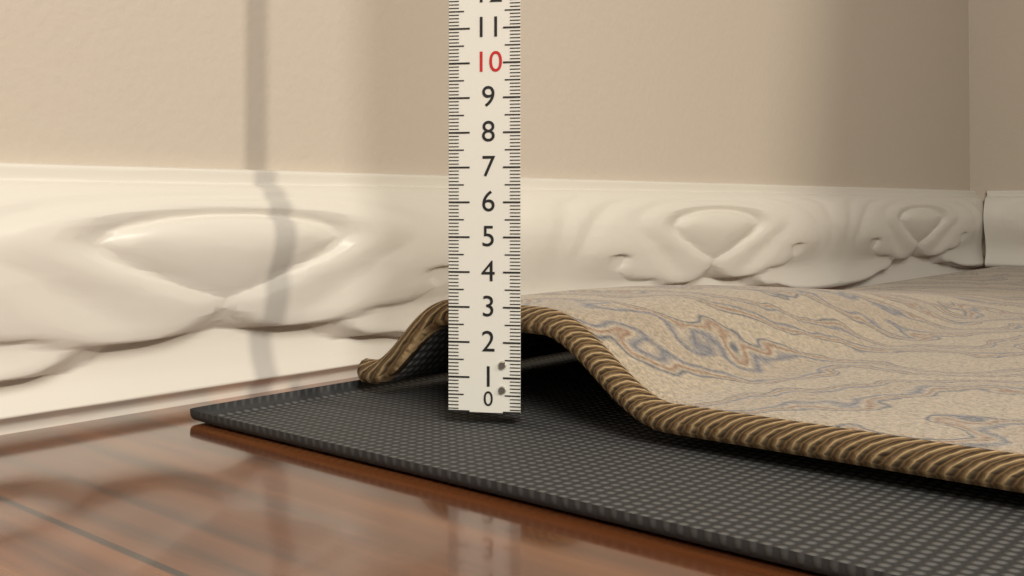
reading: 3.0 (no unit)
